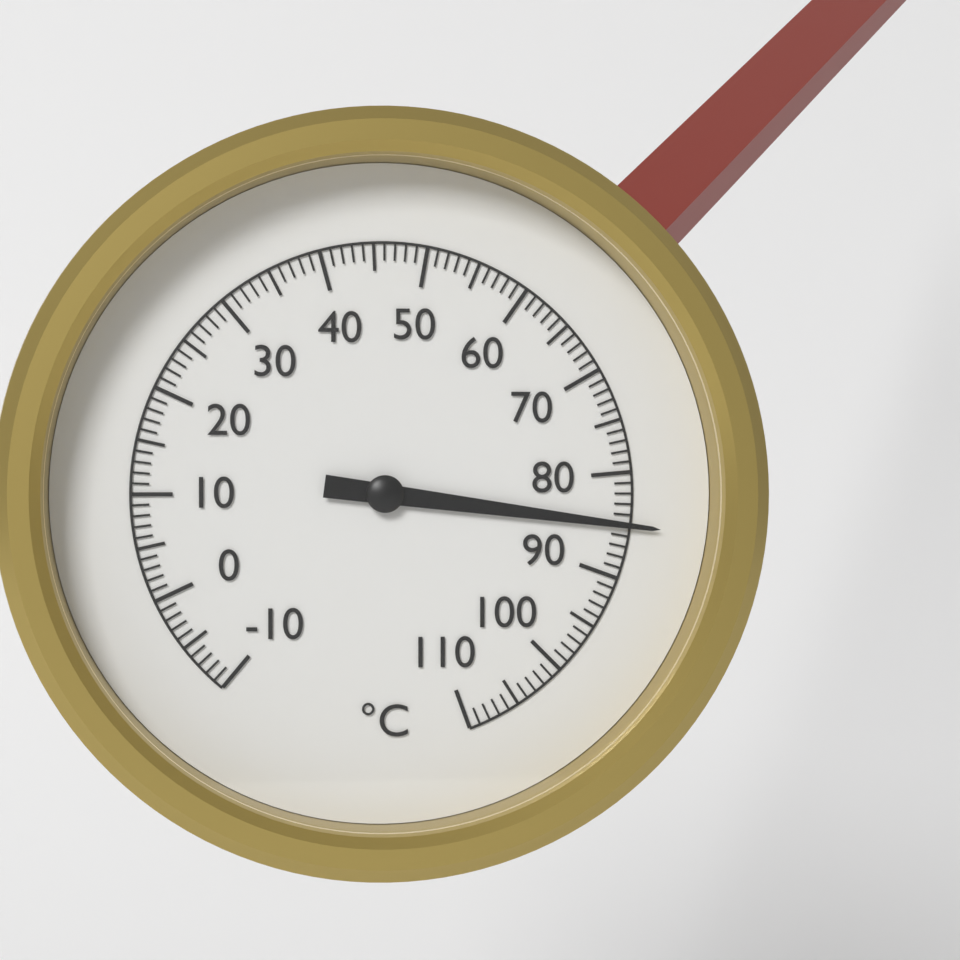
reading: 85 °C
